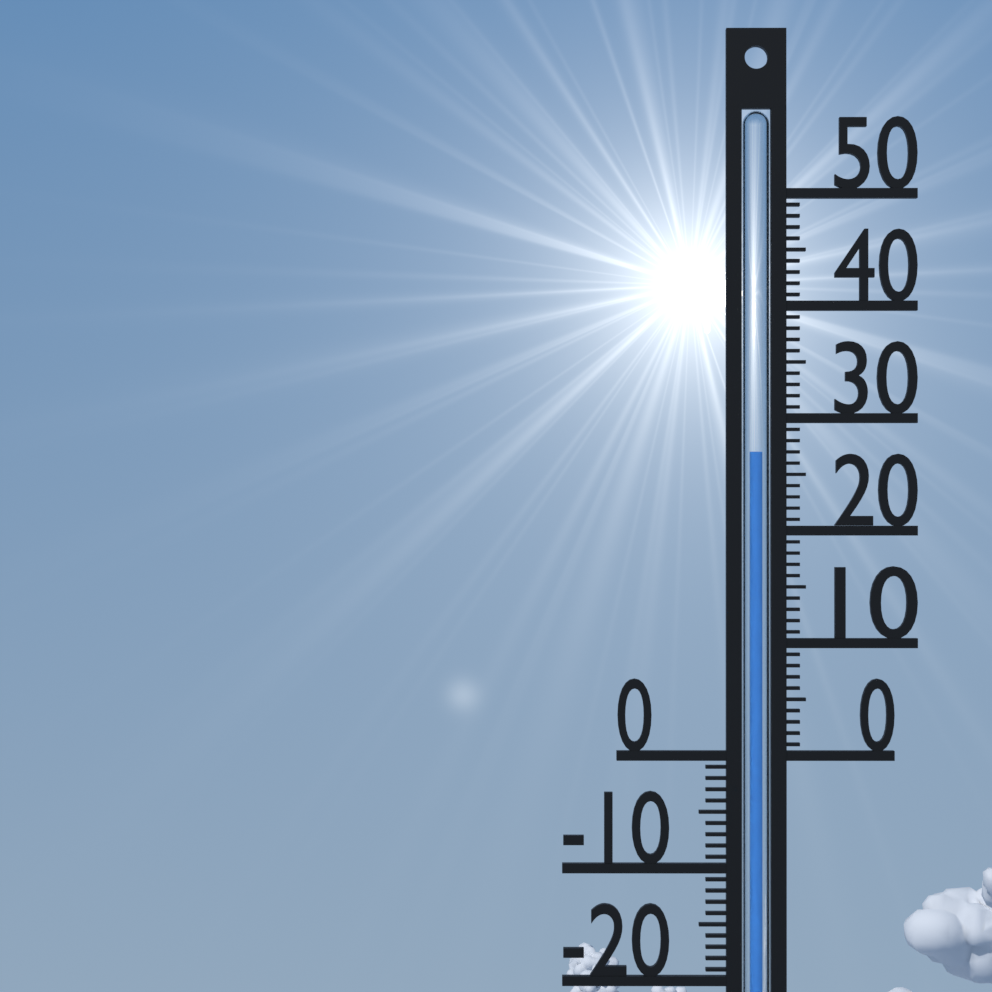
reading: 27 °C
